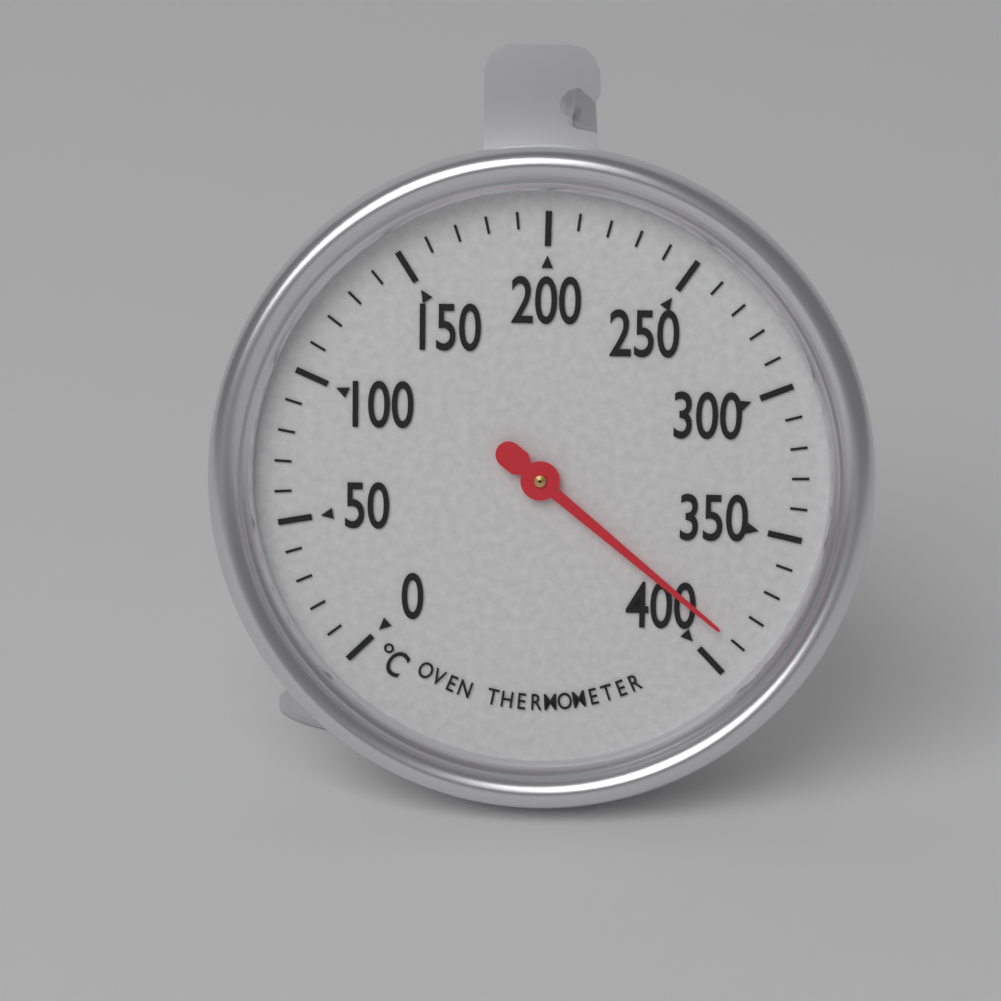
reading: 390 °C
